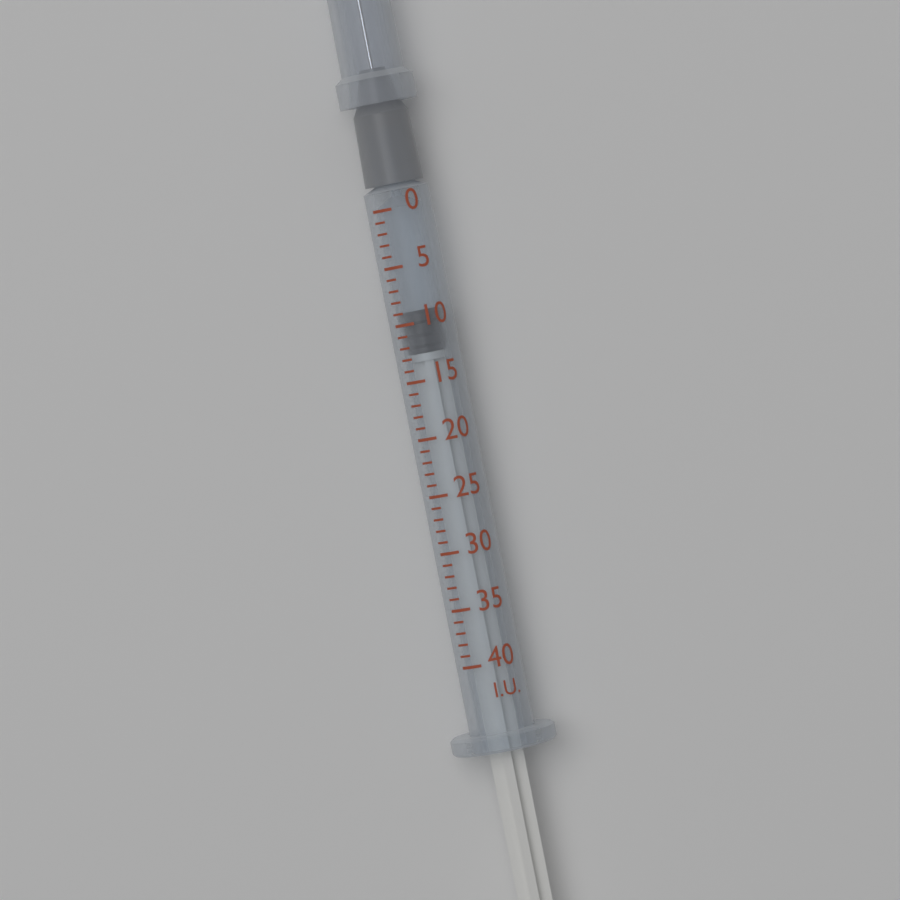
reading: 9 I.U.
